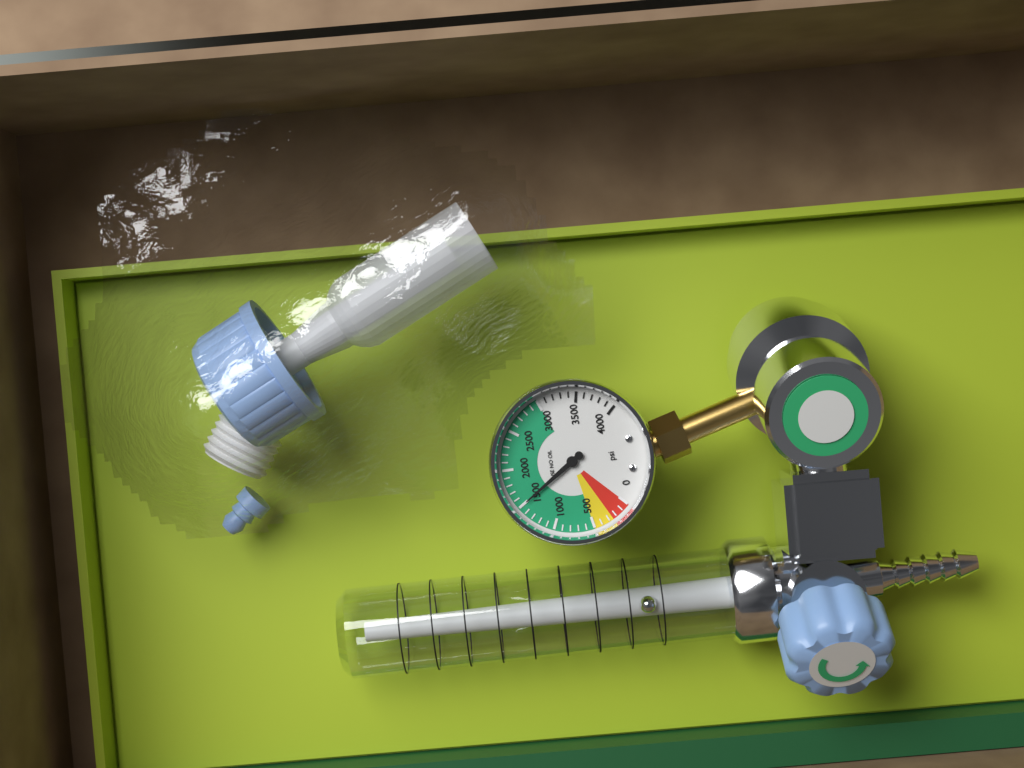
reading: 1500 psi
